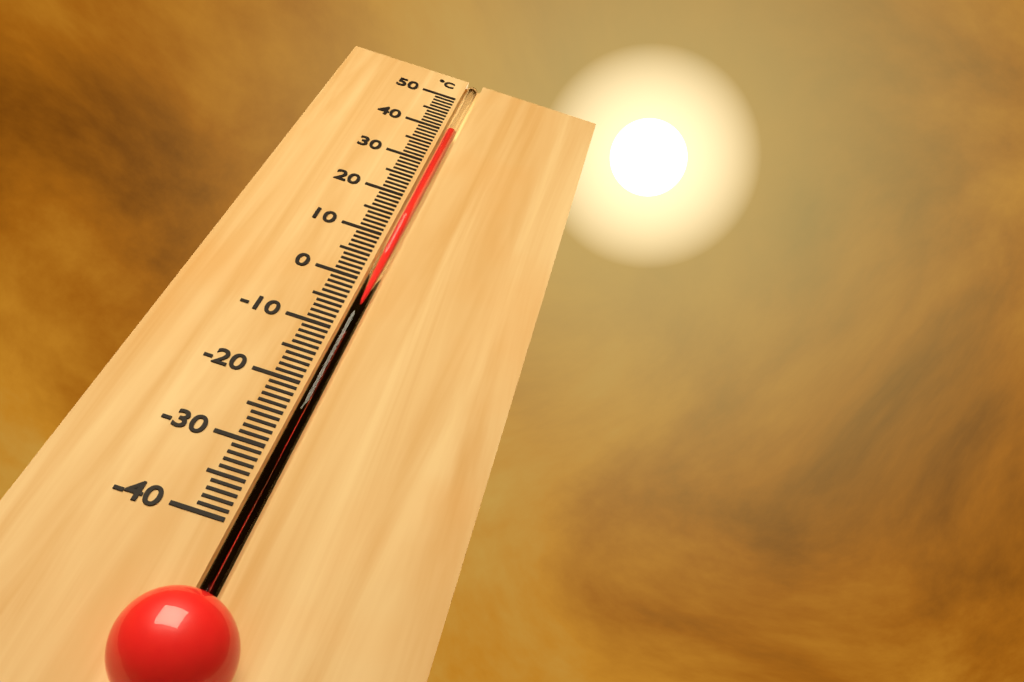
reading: 40 °C
